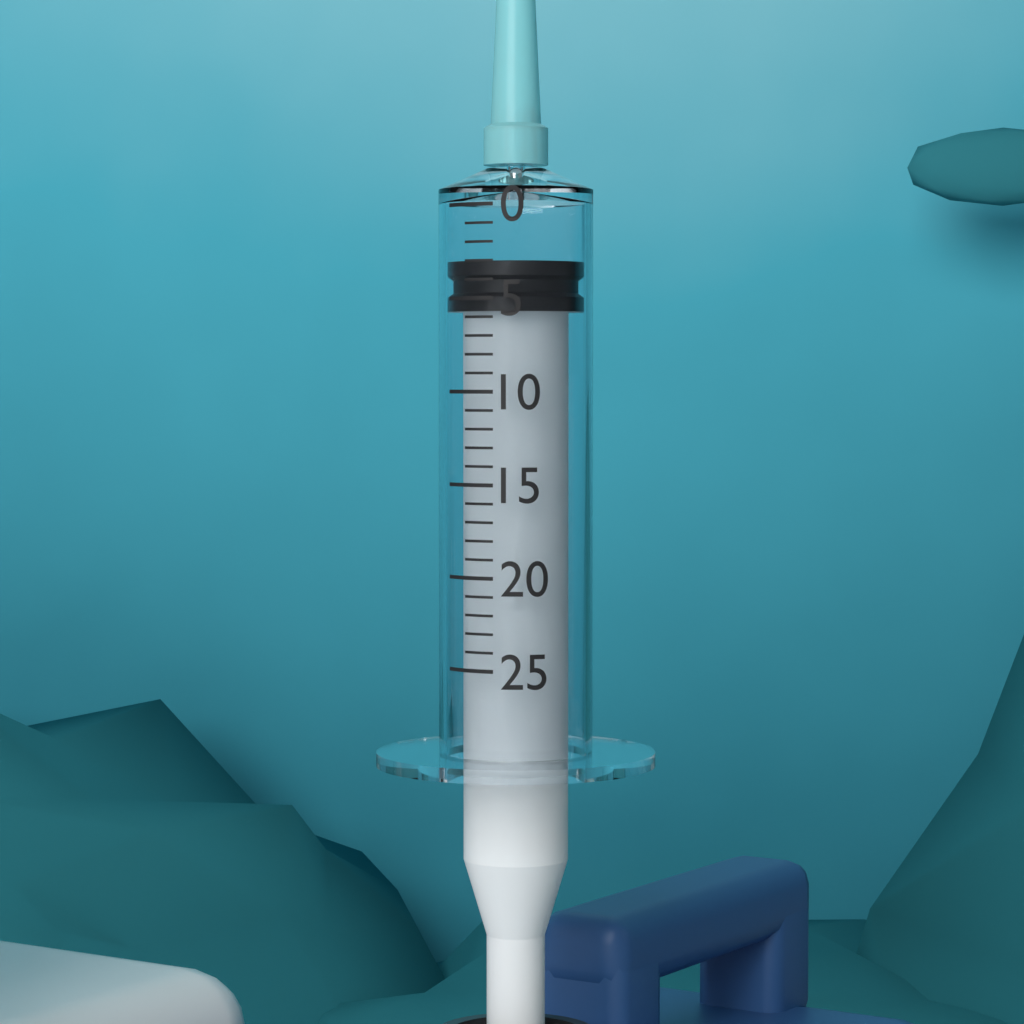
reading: 3 (no unit)
